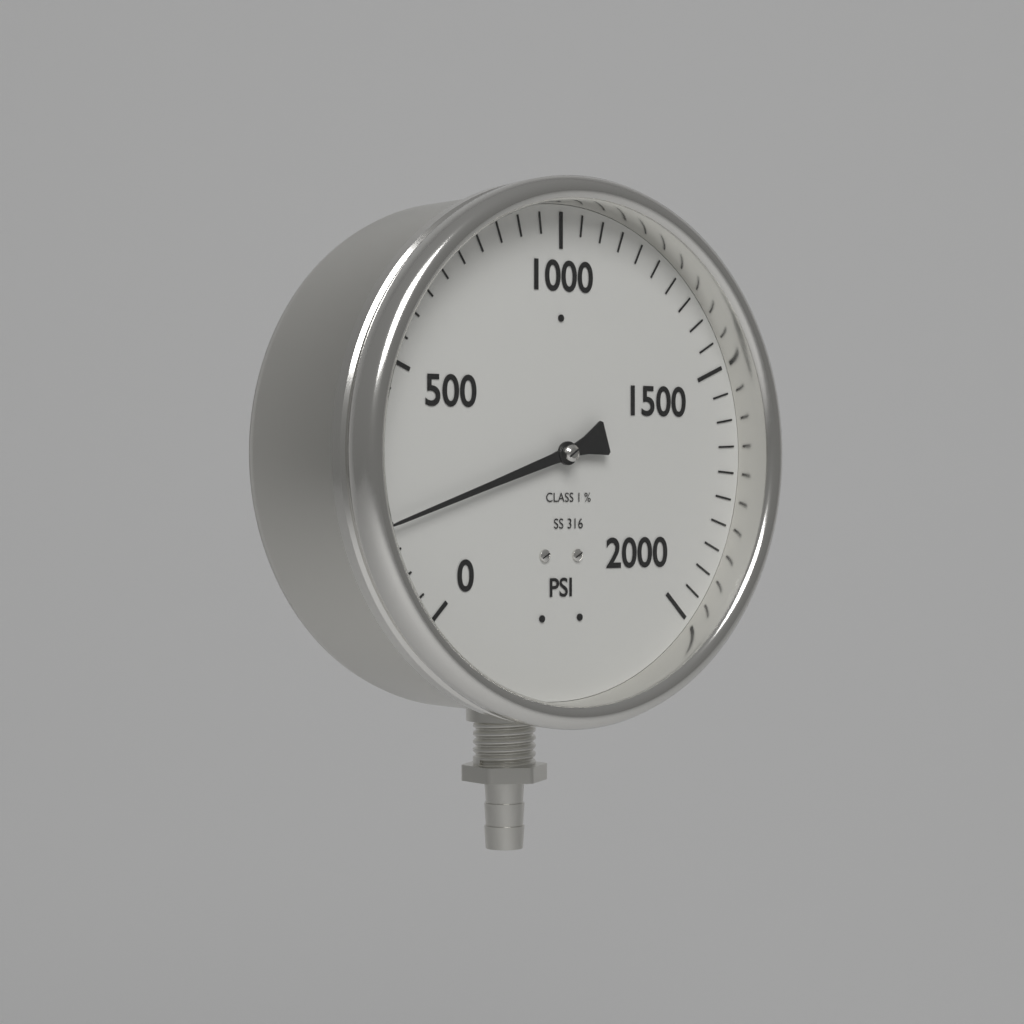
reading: 200 psi
